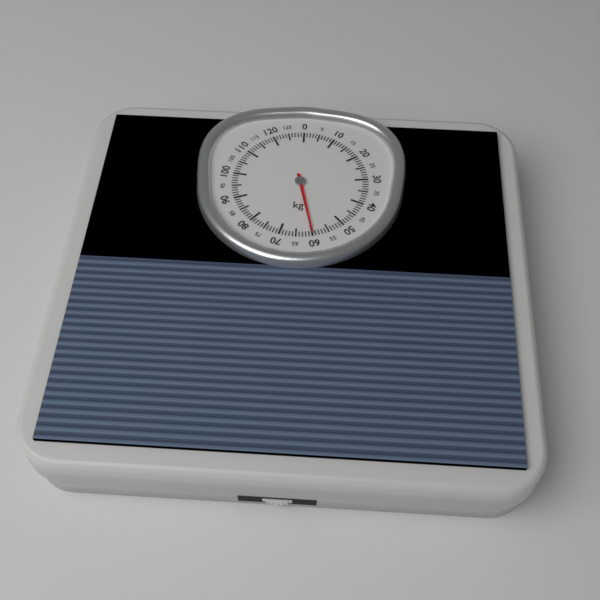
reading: 60 kg
